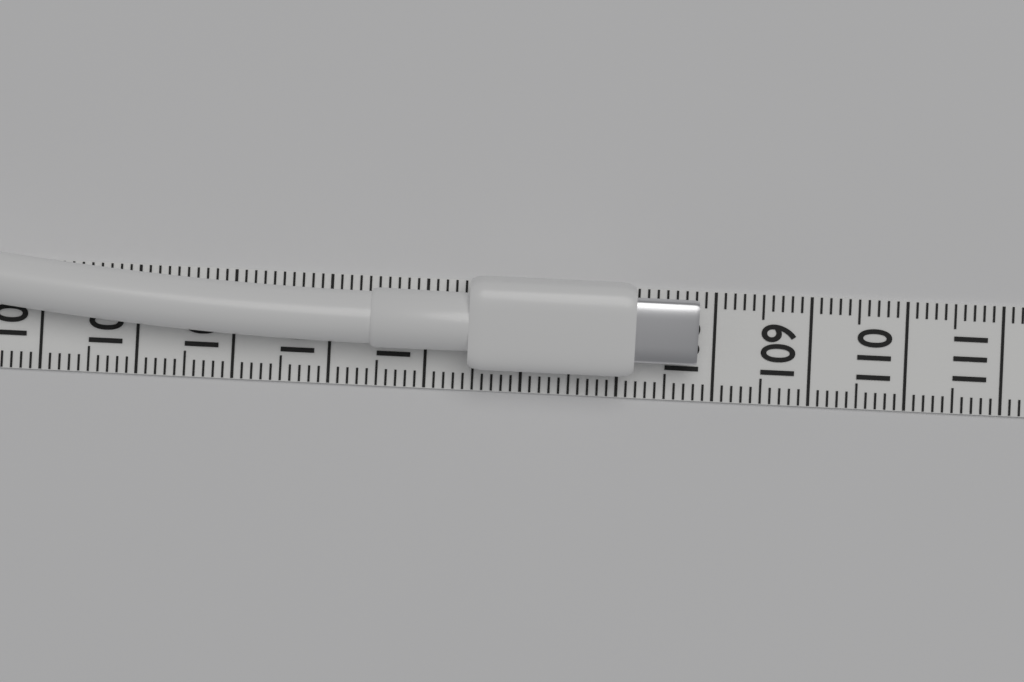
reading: 107.8 (no unit)
